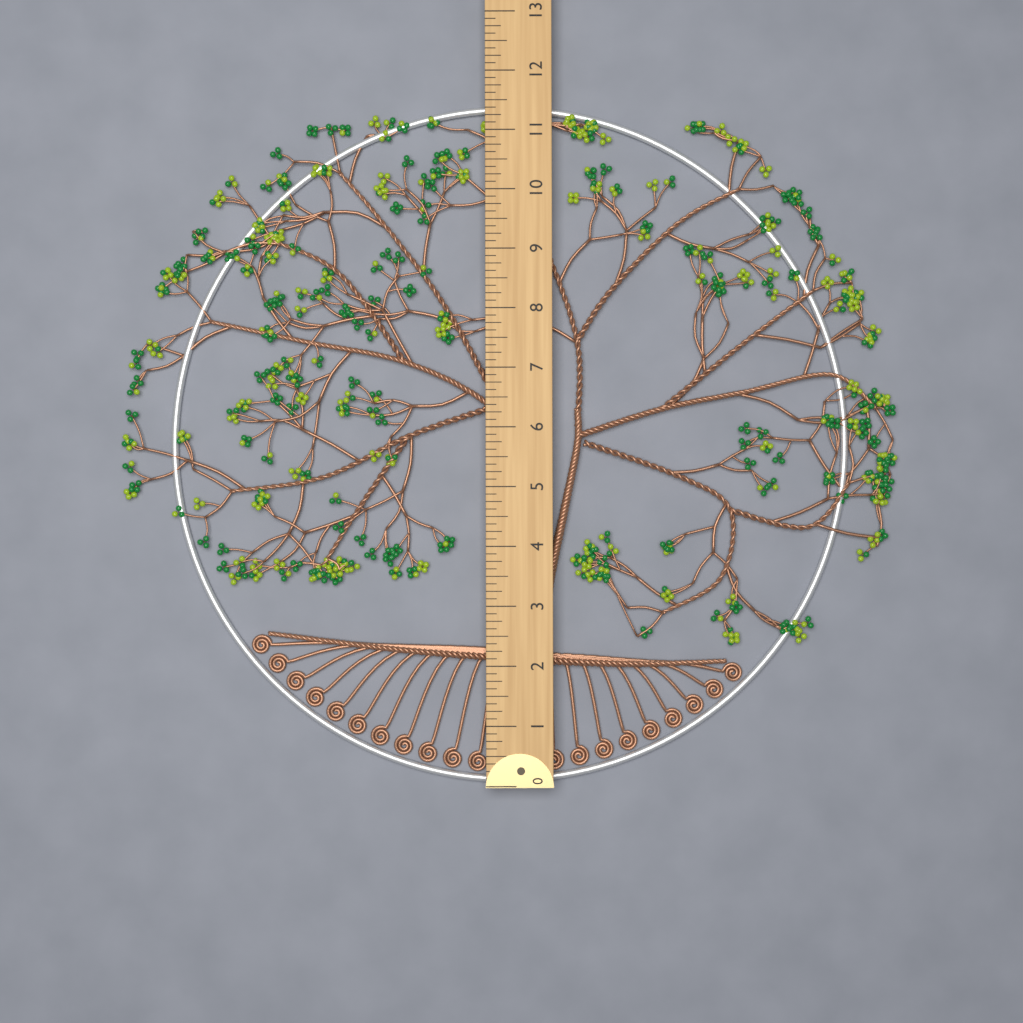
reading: 11.500 (no unit)
